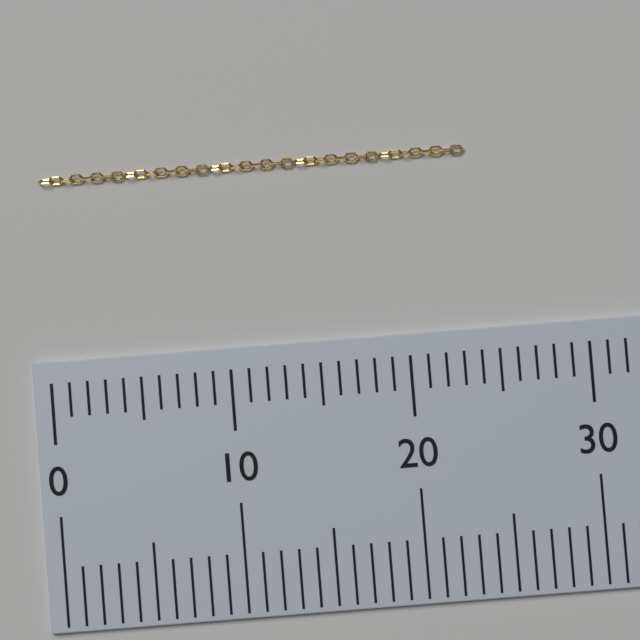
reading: 24 (no unit)
